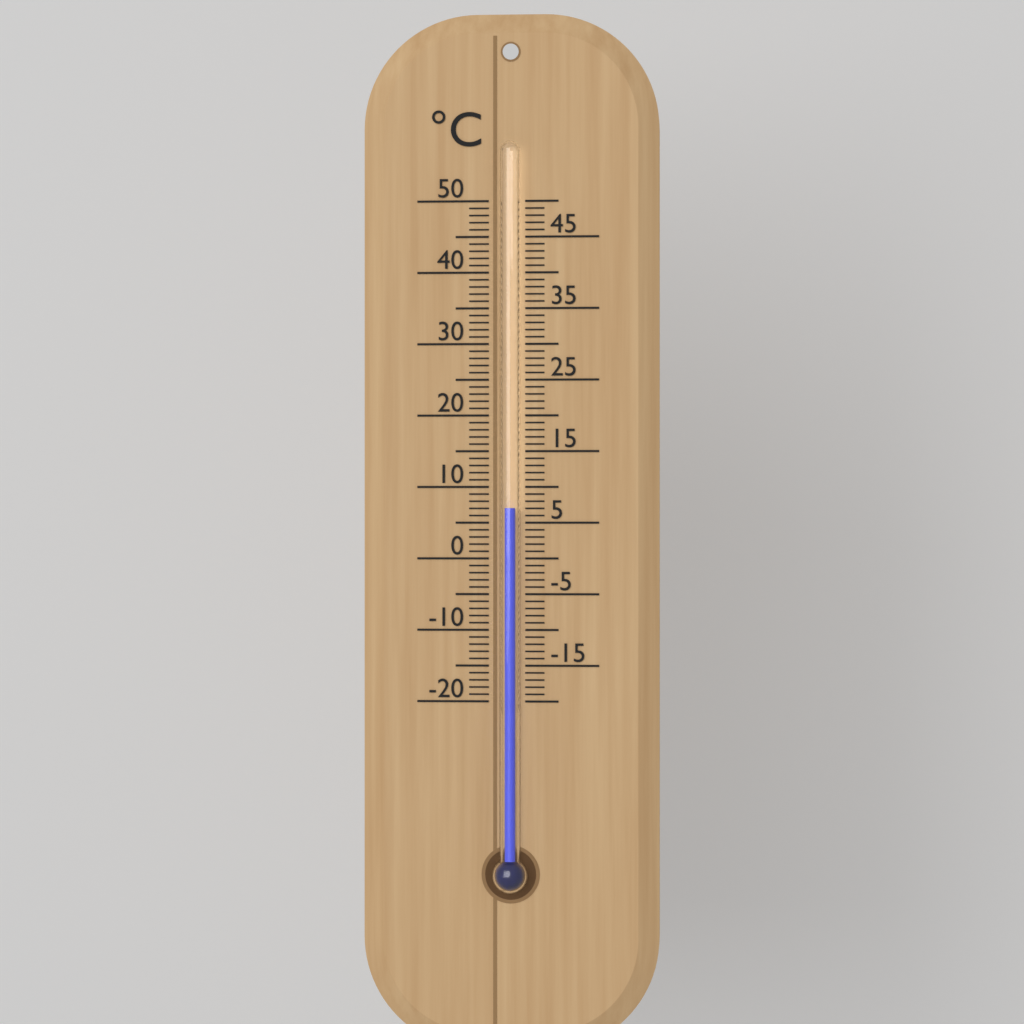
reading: 7 °C
